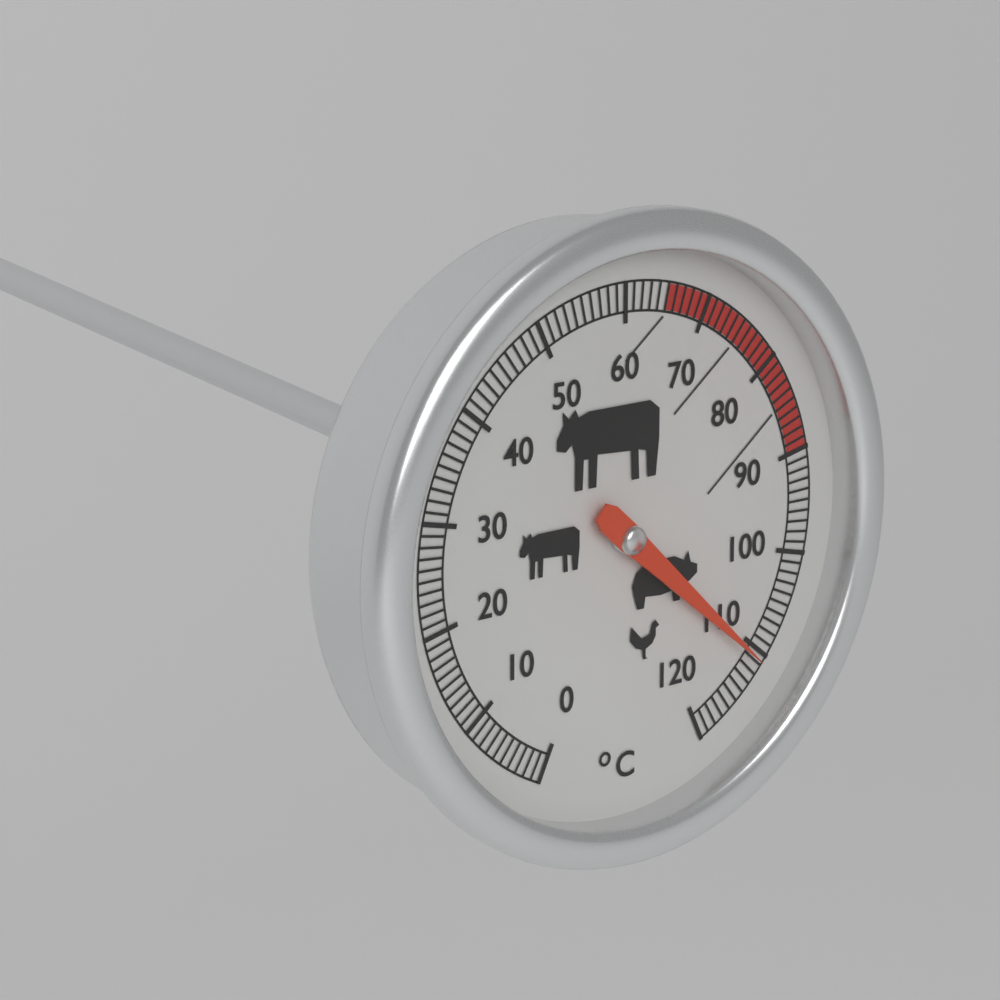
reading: 111 °C
